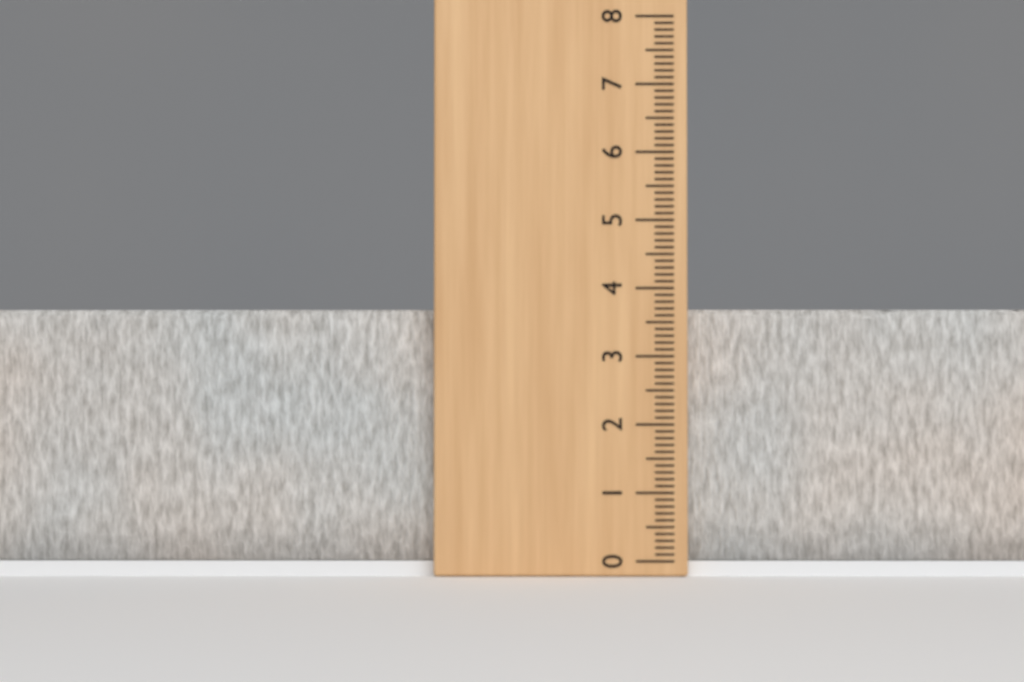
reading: 3.7 (no unit)
